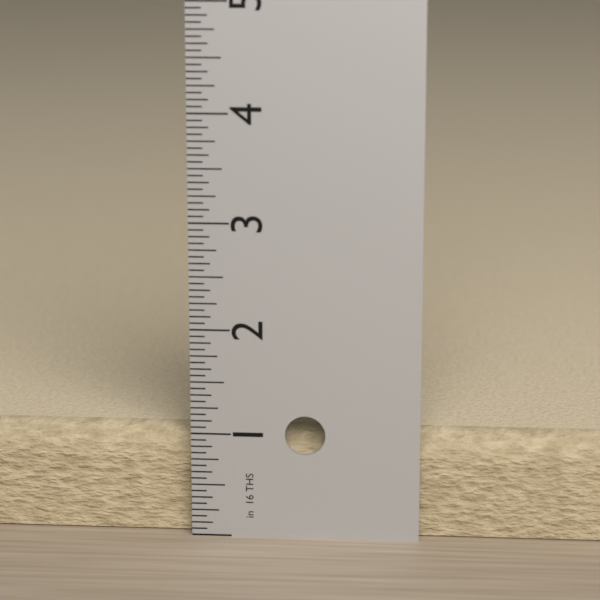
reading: 1.0000 in
